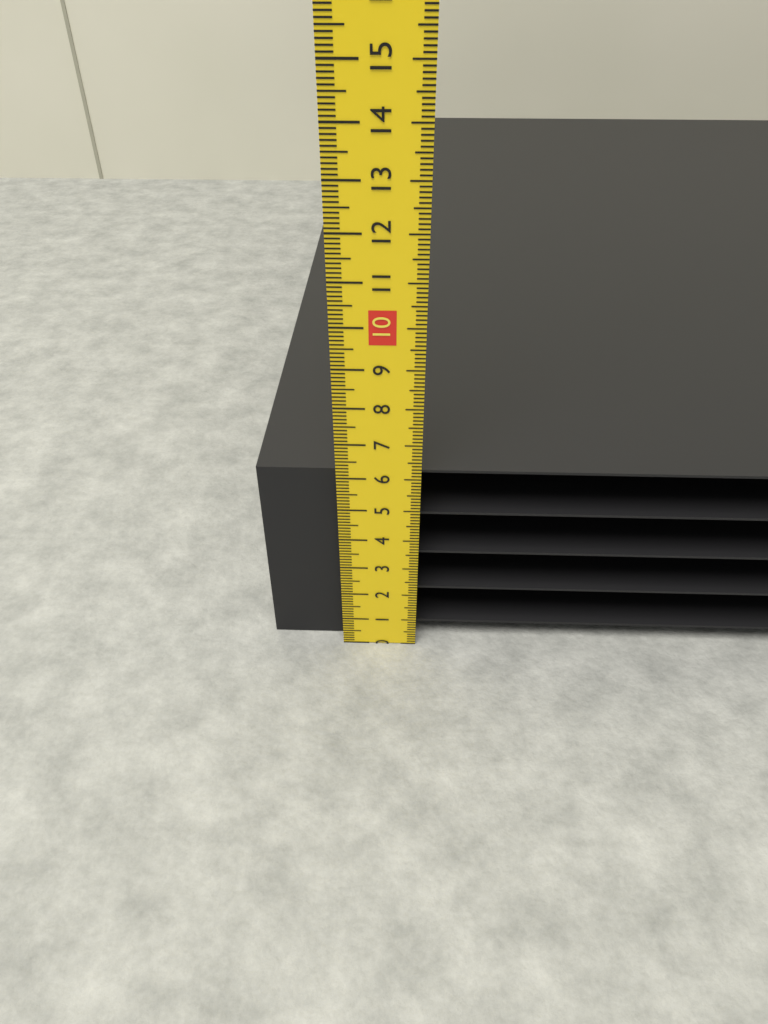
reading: 6.0 cm
